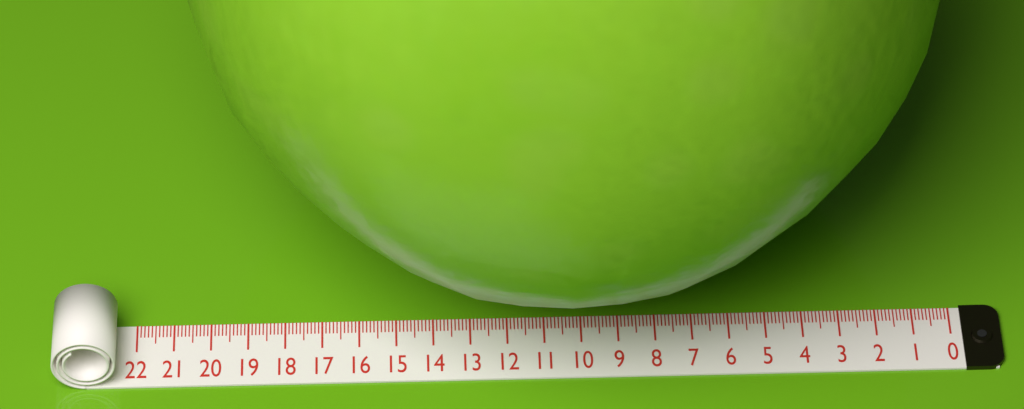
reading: 20.6 (no unit)
